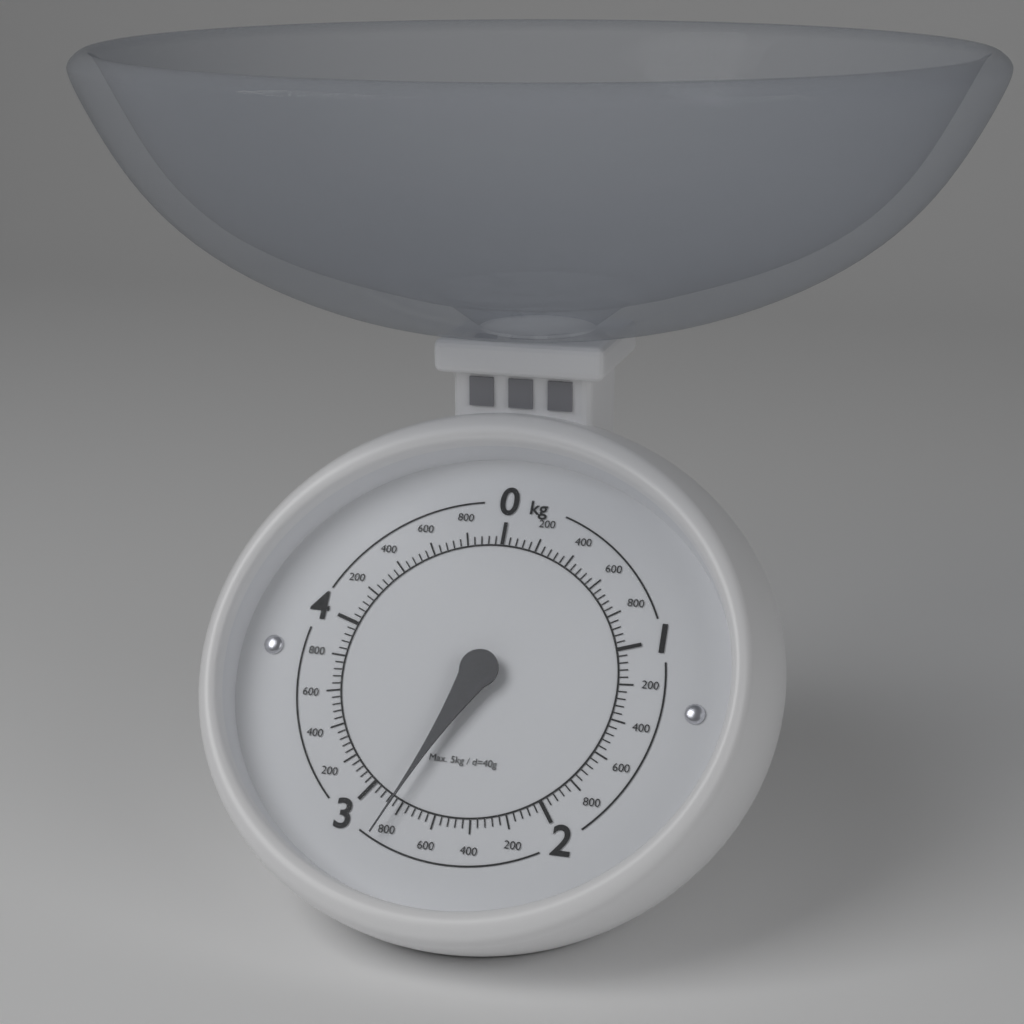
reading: 2.84 kg
